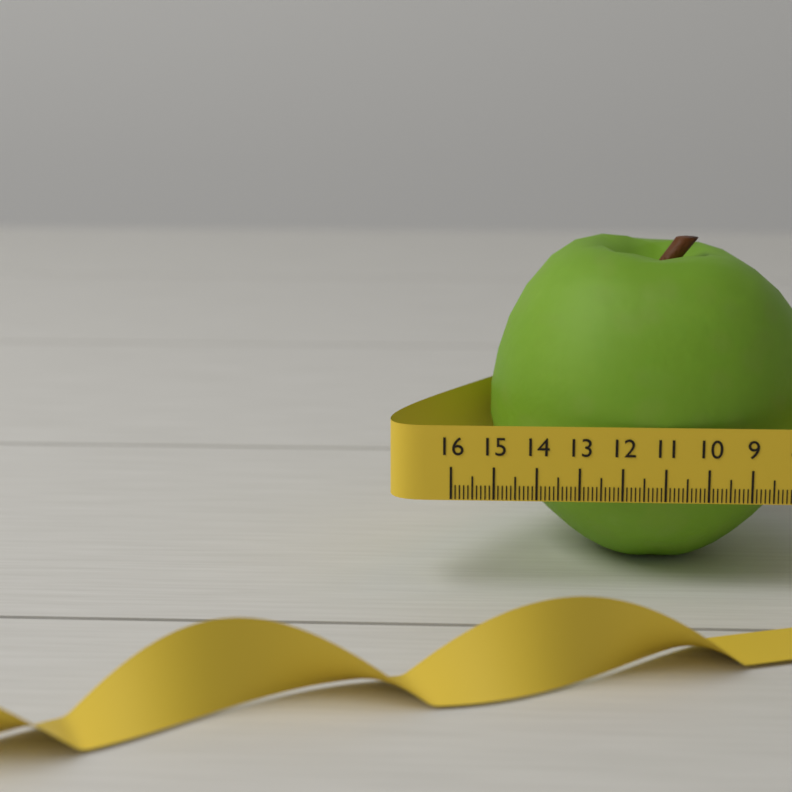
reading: 15.1 (no unit)
